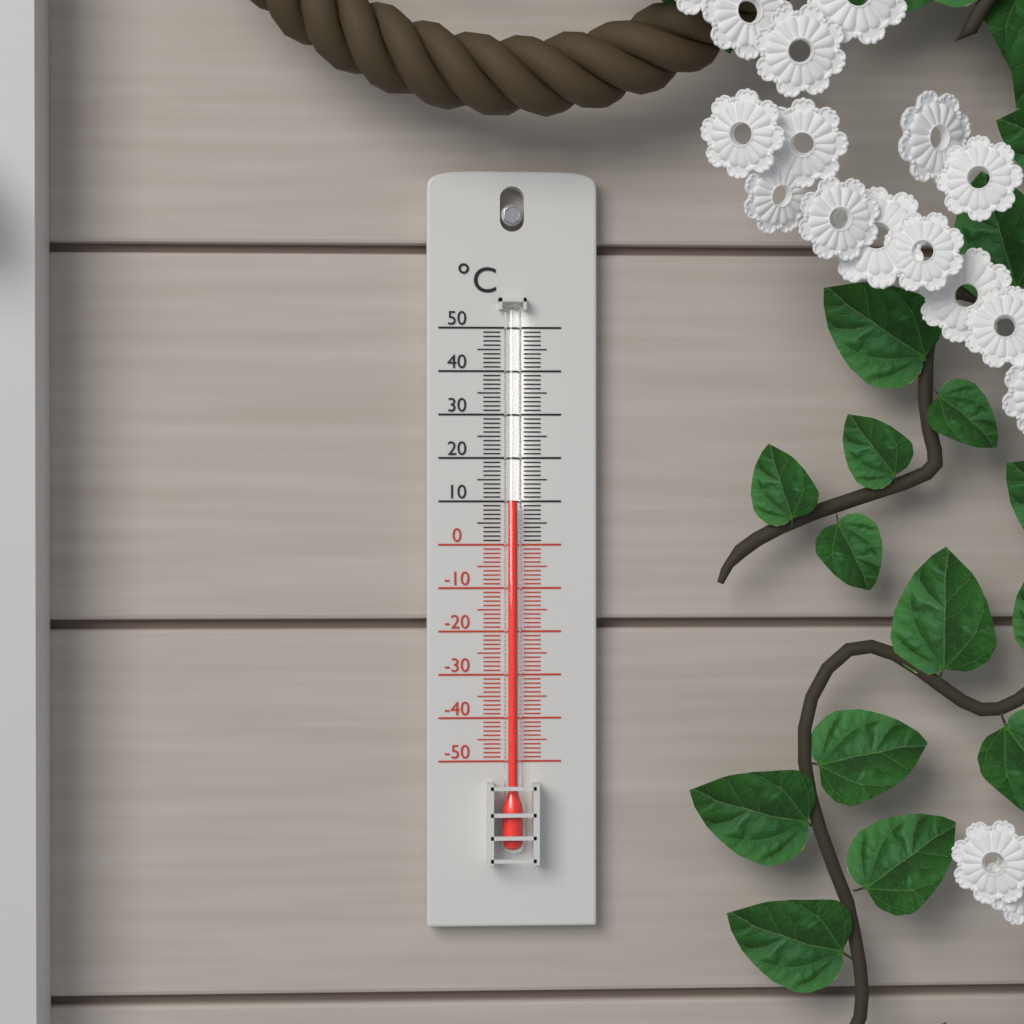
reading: 10 °C
